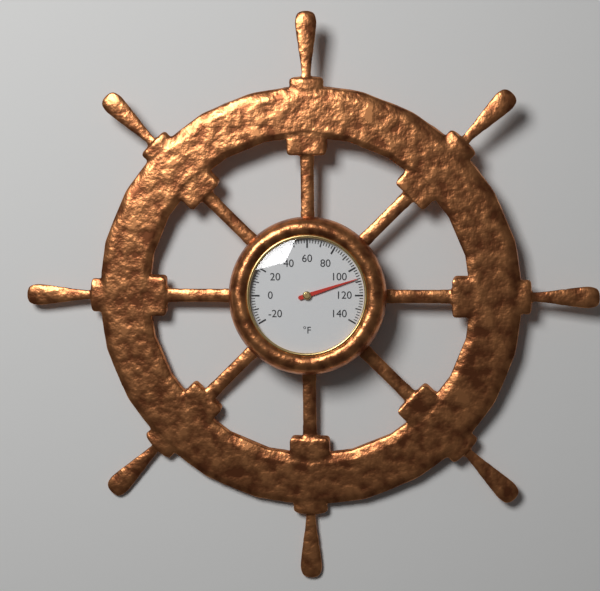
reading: 108 °F
